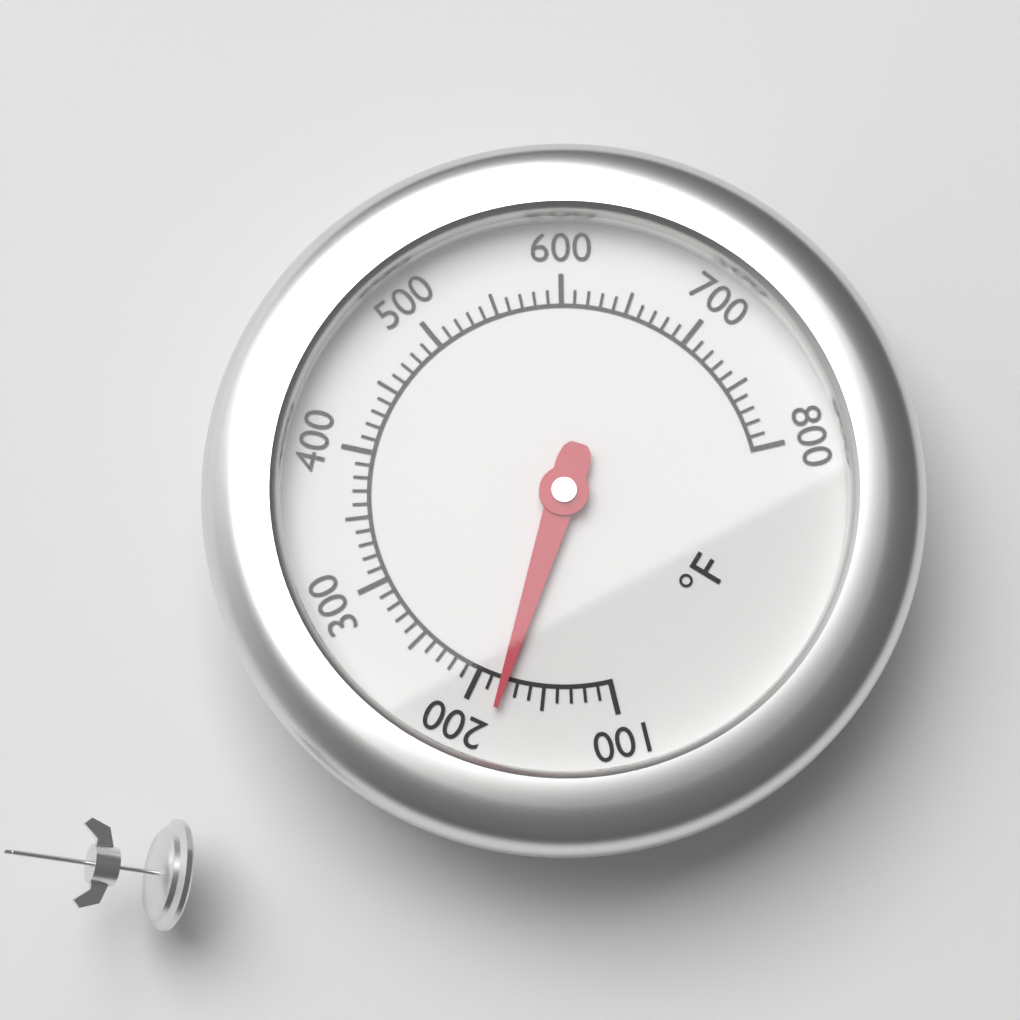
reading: 180 °F
